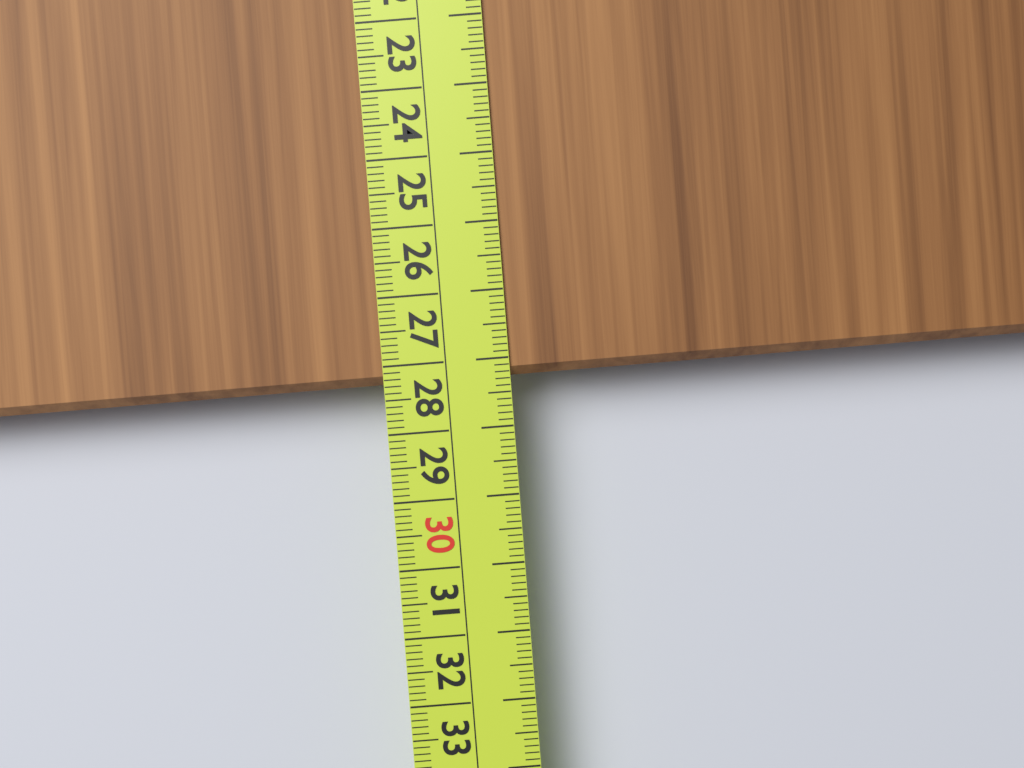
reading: 27.3 cm
